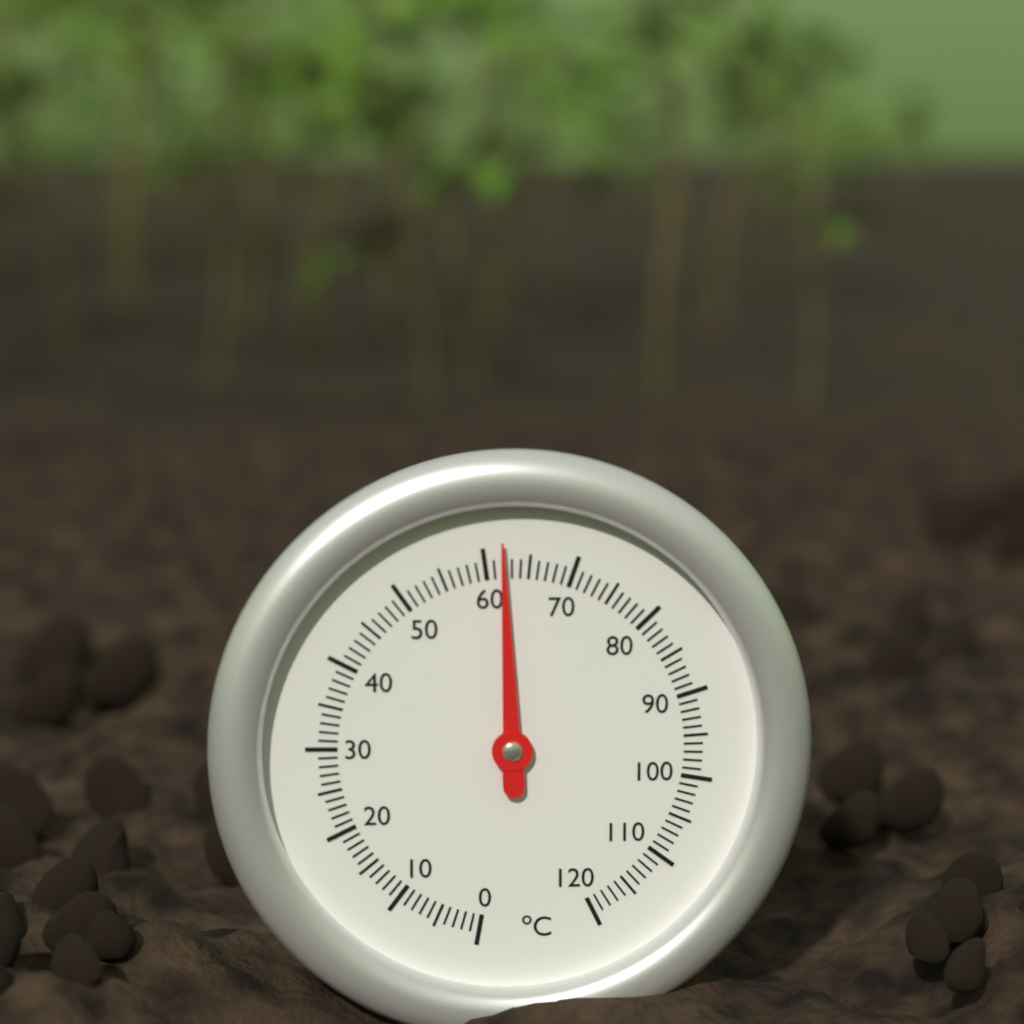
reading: 62 °C
